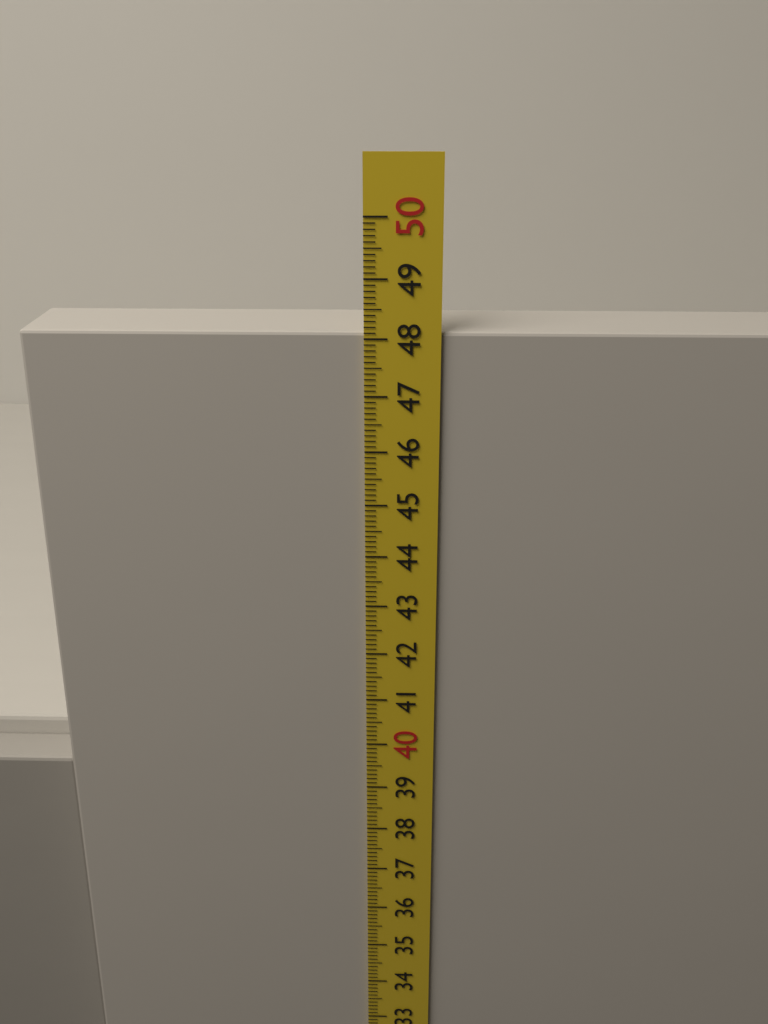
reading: 48.1 cm
